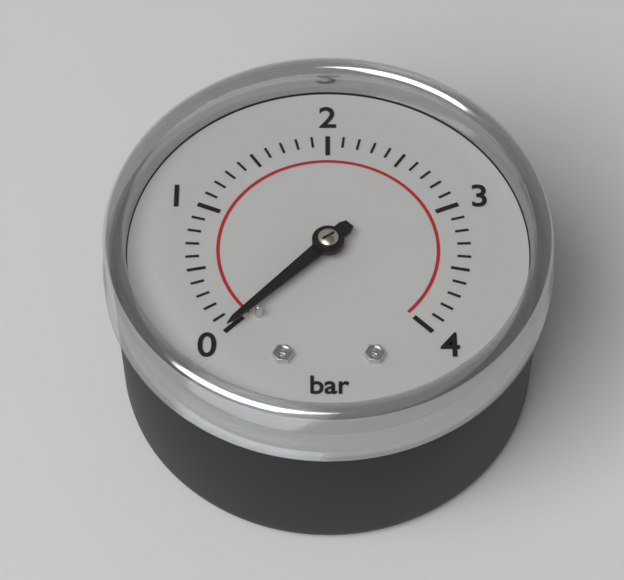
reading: 0.0 bar
